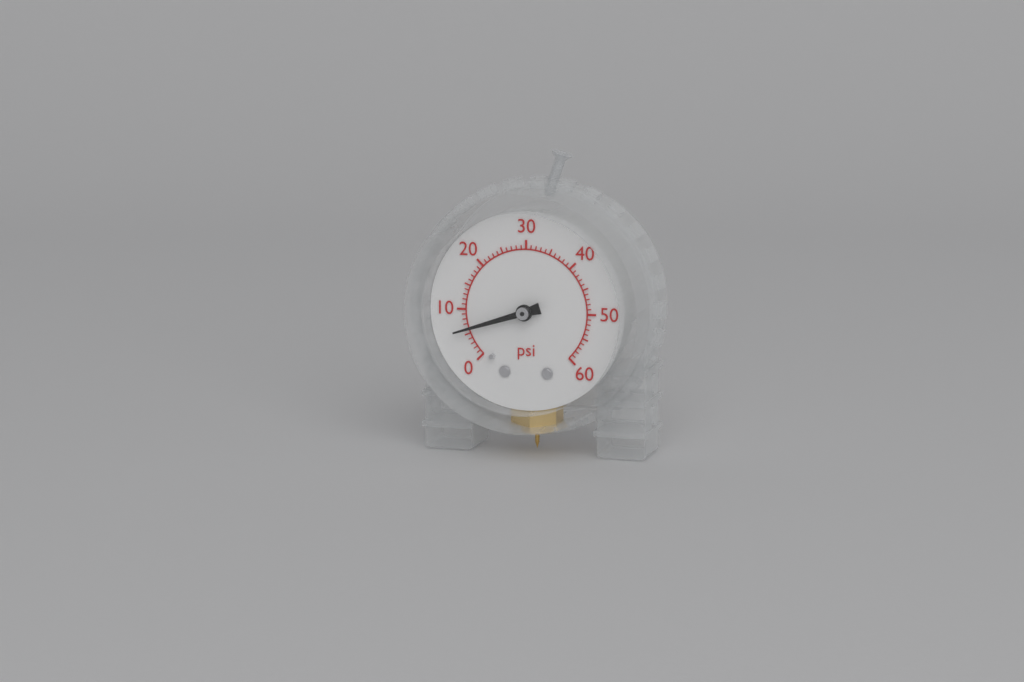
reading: 6 psi
